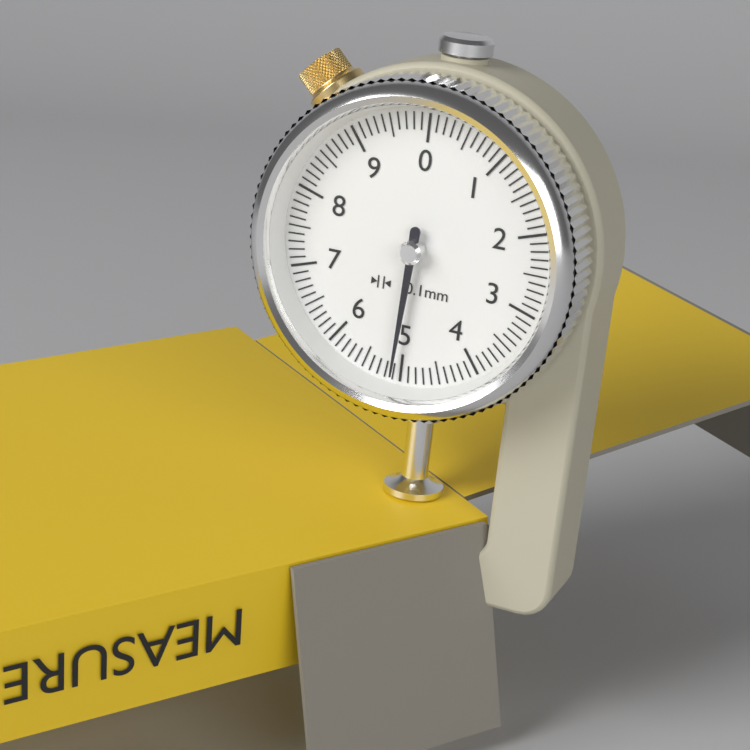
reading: 5.1 mm
